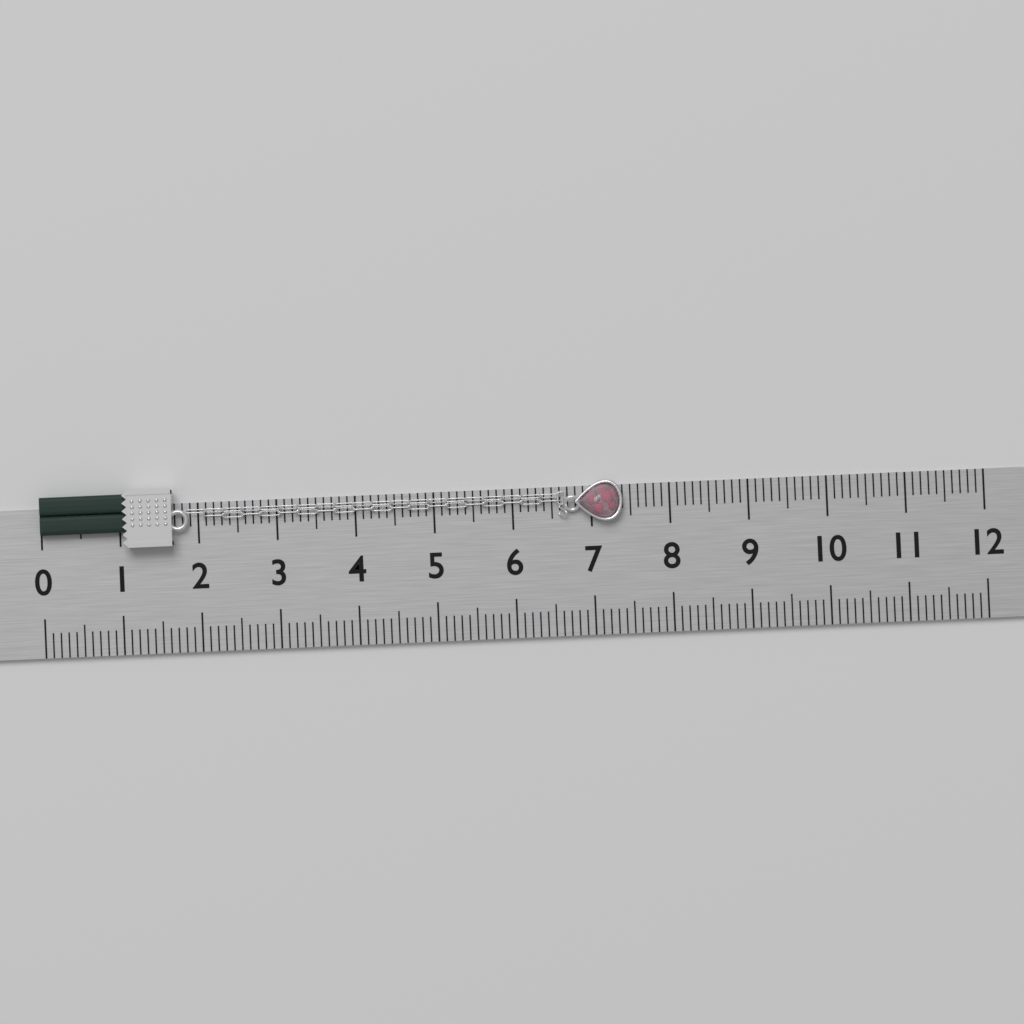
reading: 7.4 (no unit)
